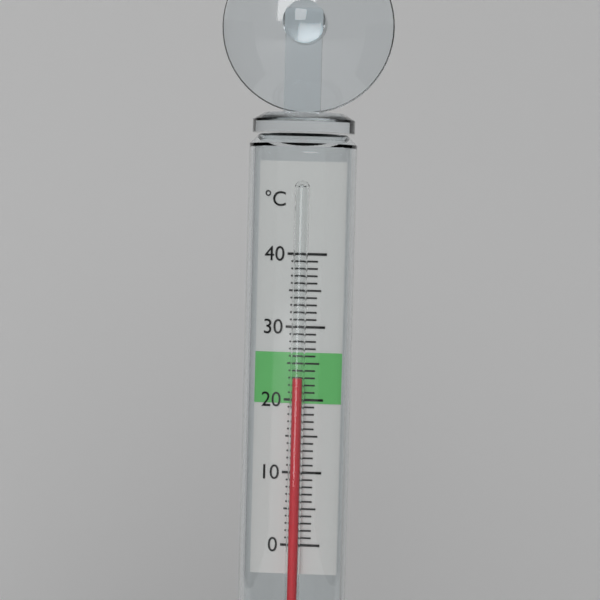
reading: 23 °C
